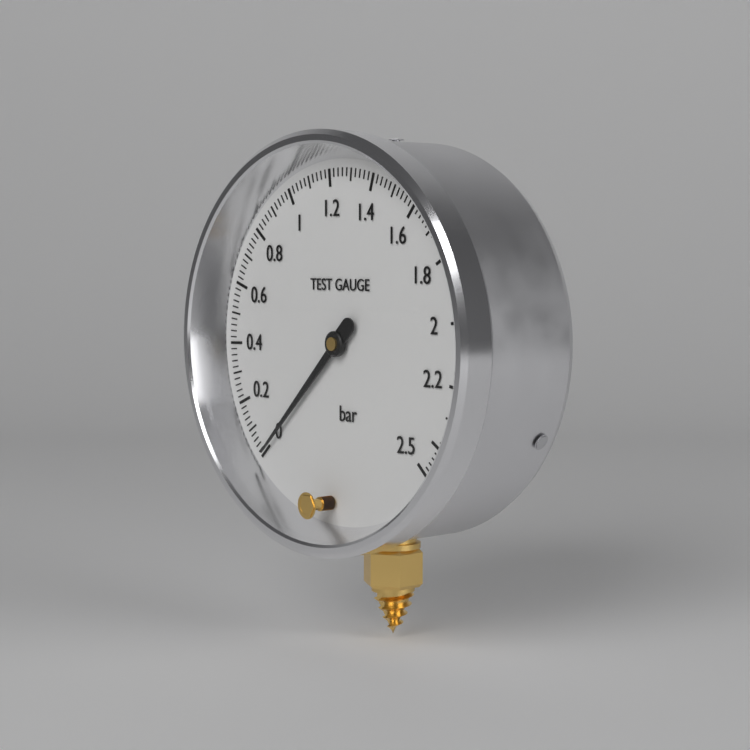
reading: 0.00 bar
